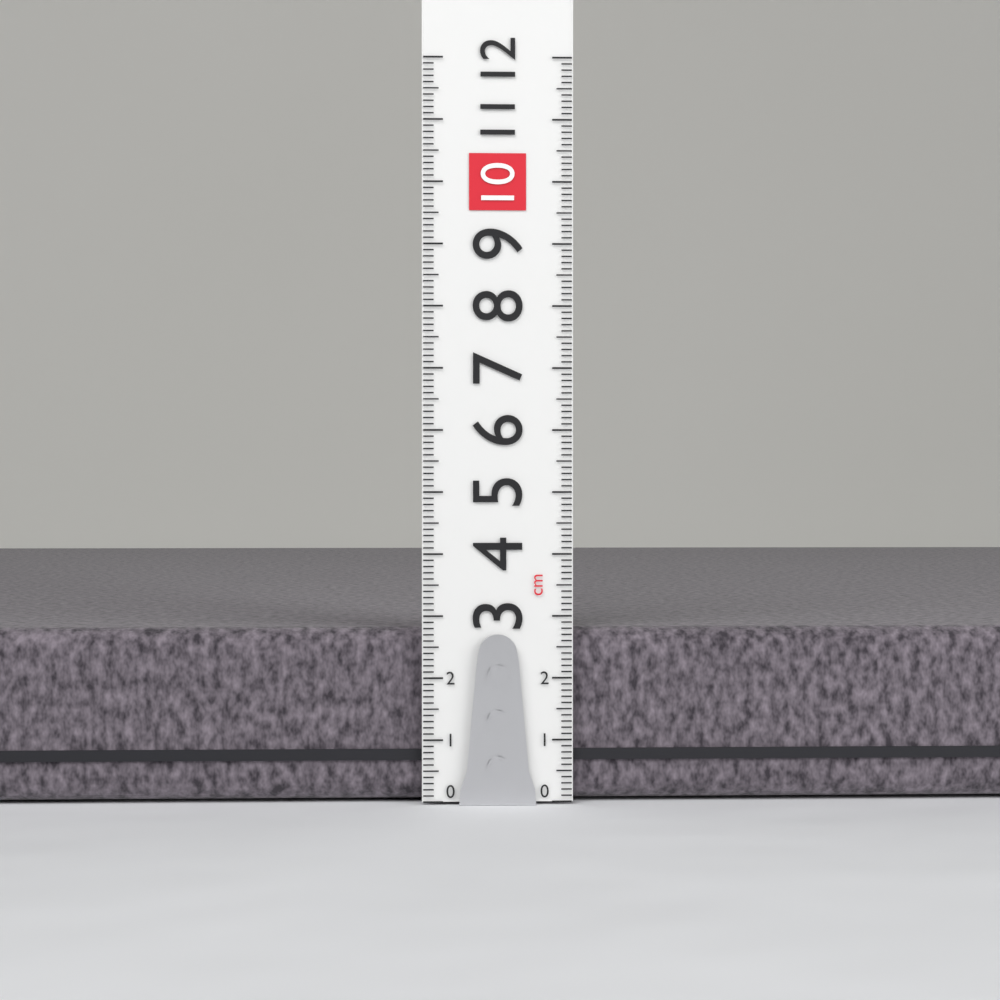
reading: 2.8 cm
